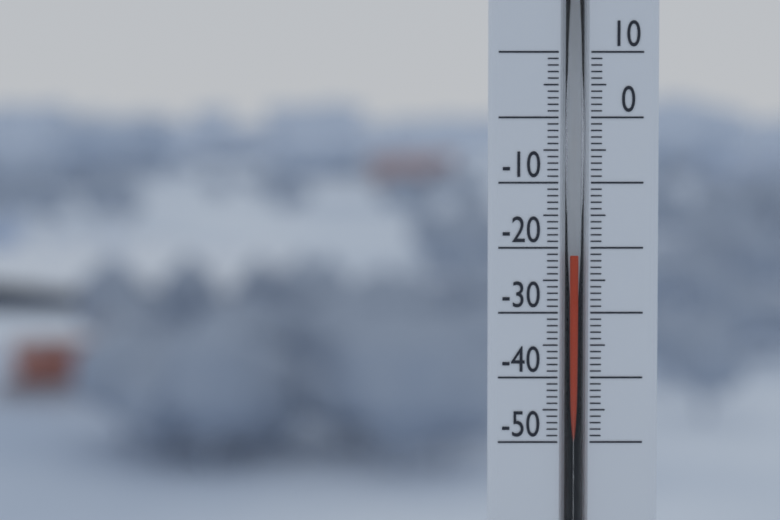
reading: -21 (no unit)
